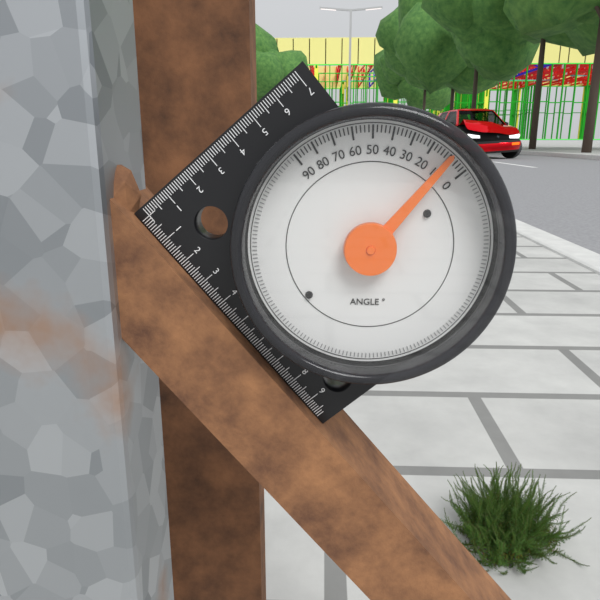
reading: 10 °
